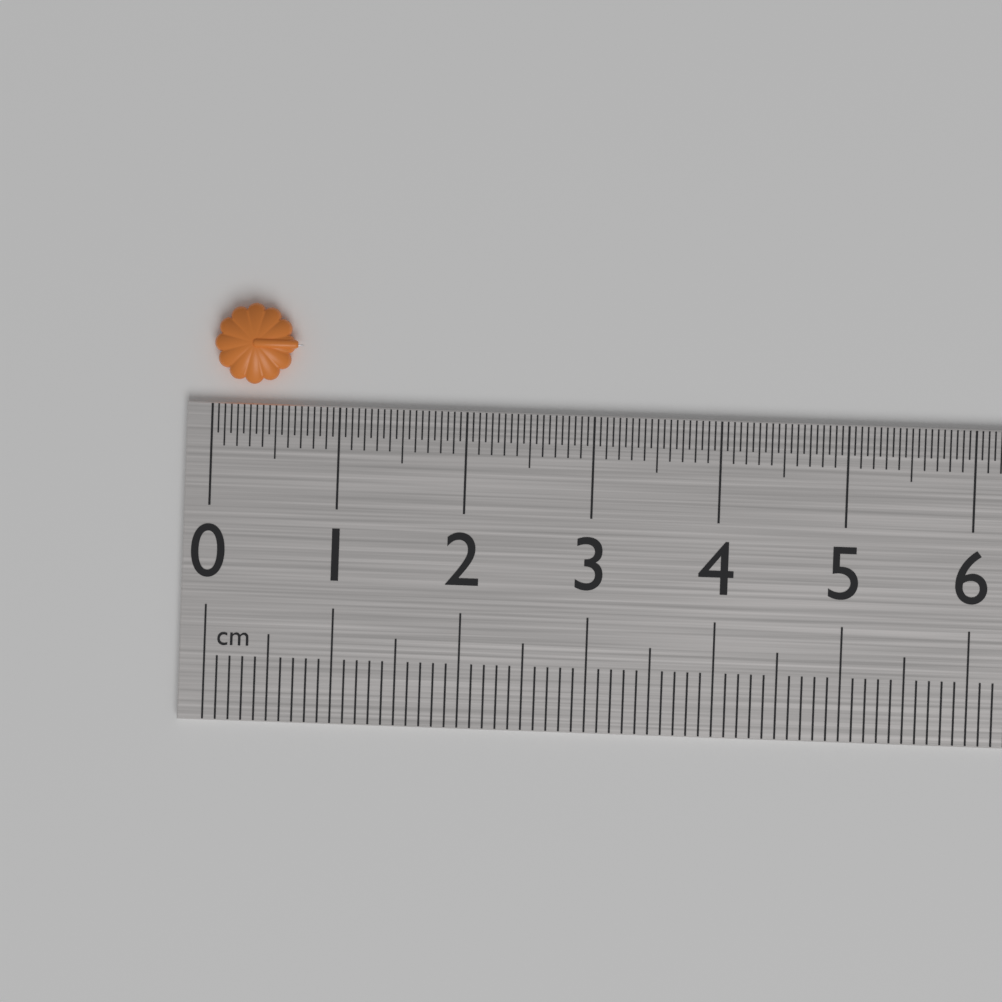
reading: 0.70 cm
